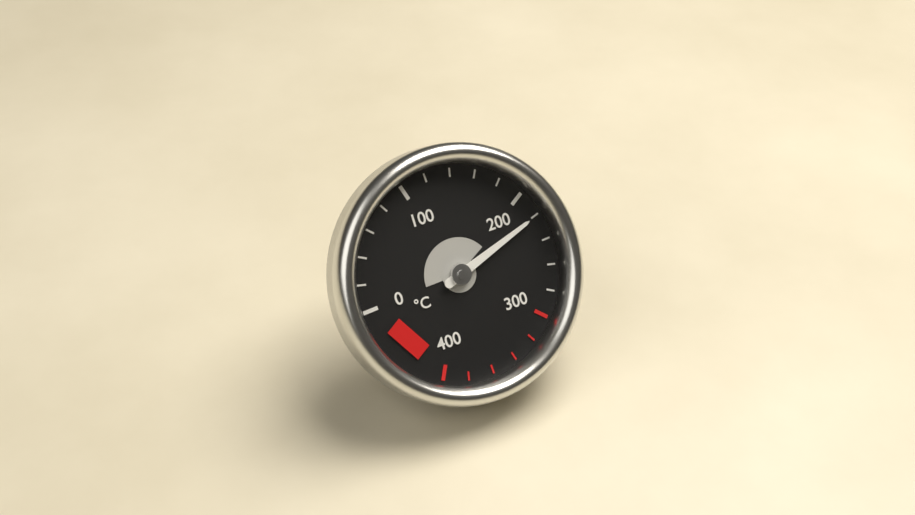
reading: 220 °C
